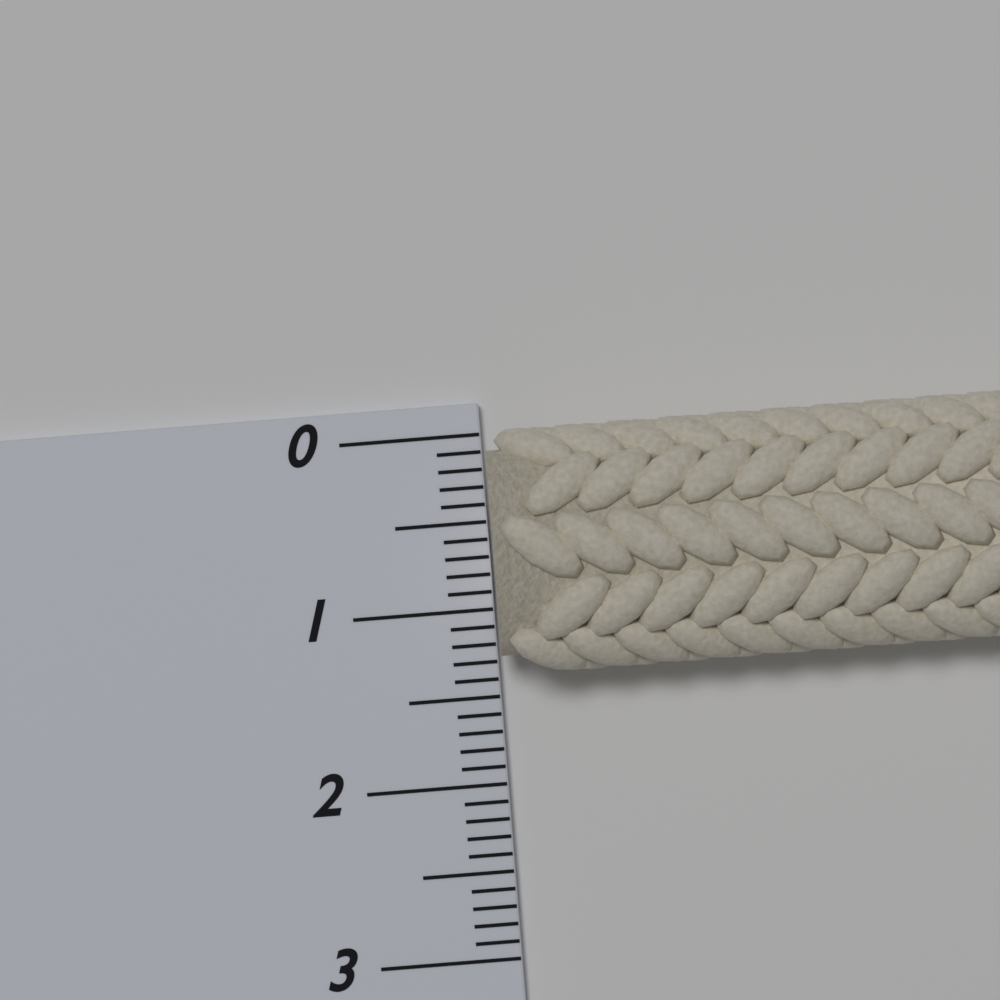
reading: 1.4 (no unit)
